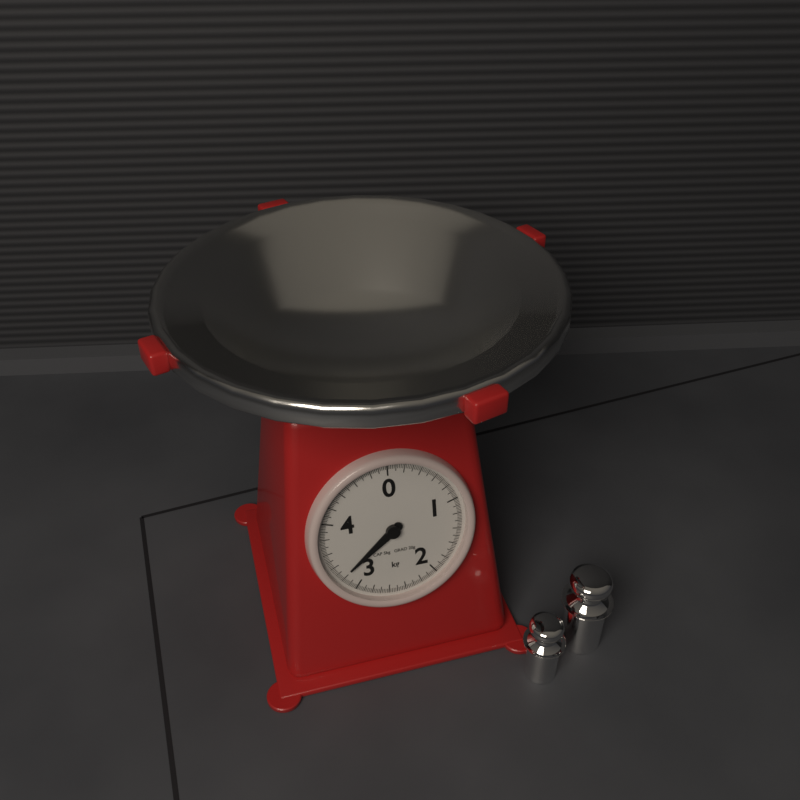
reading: 3.22 kg
